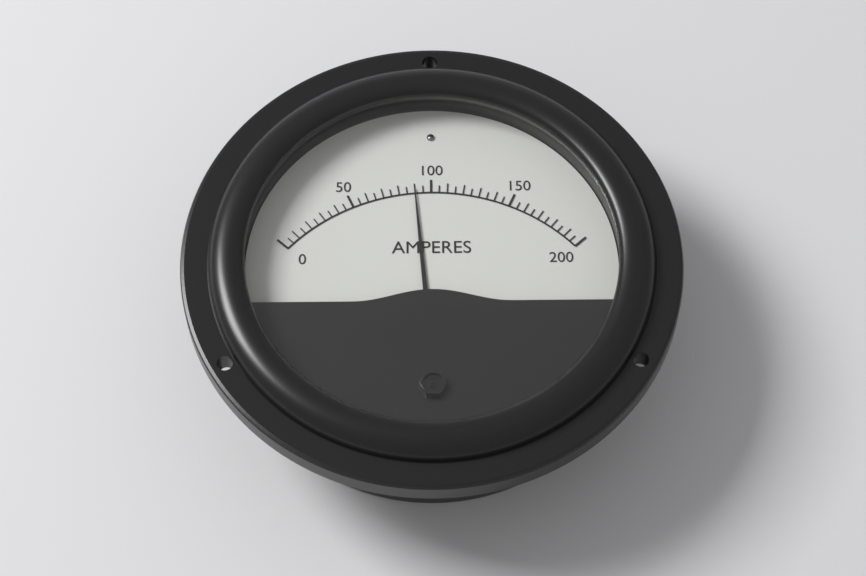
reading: 90 A
